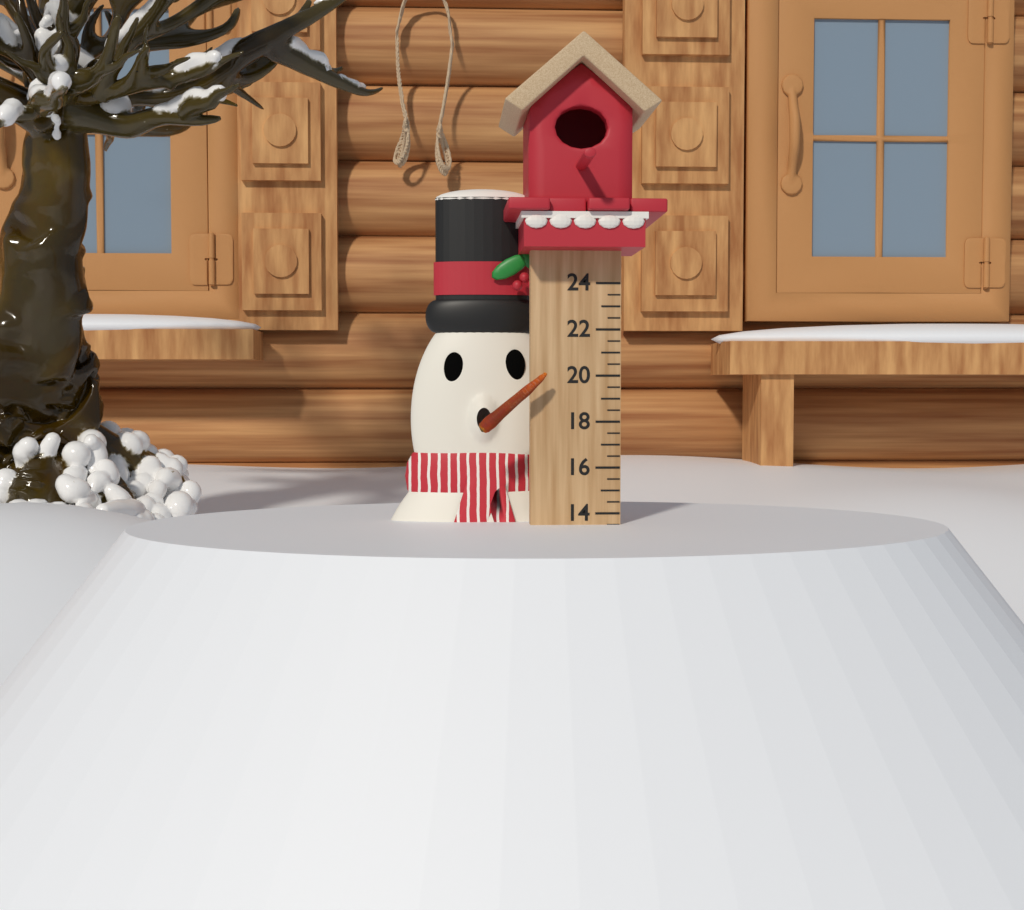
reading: 13.5 (no unit)
